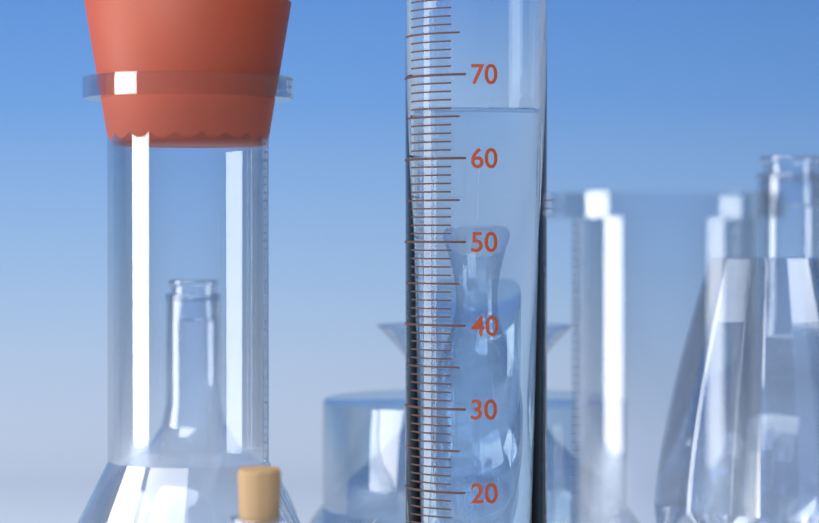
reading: 66 ml
